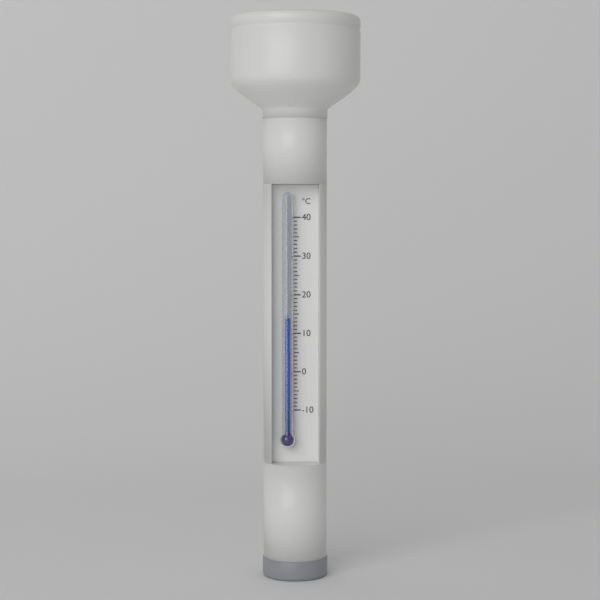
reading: 14 °C
